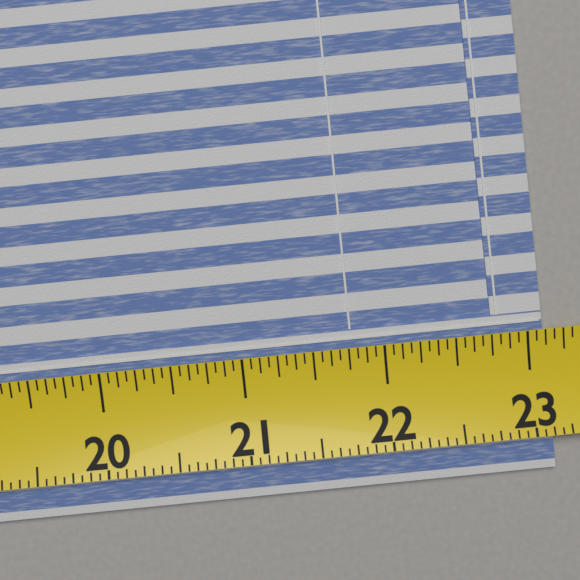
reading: 23.1250 (no unit)
